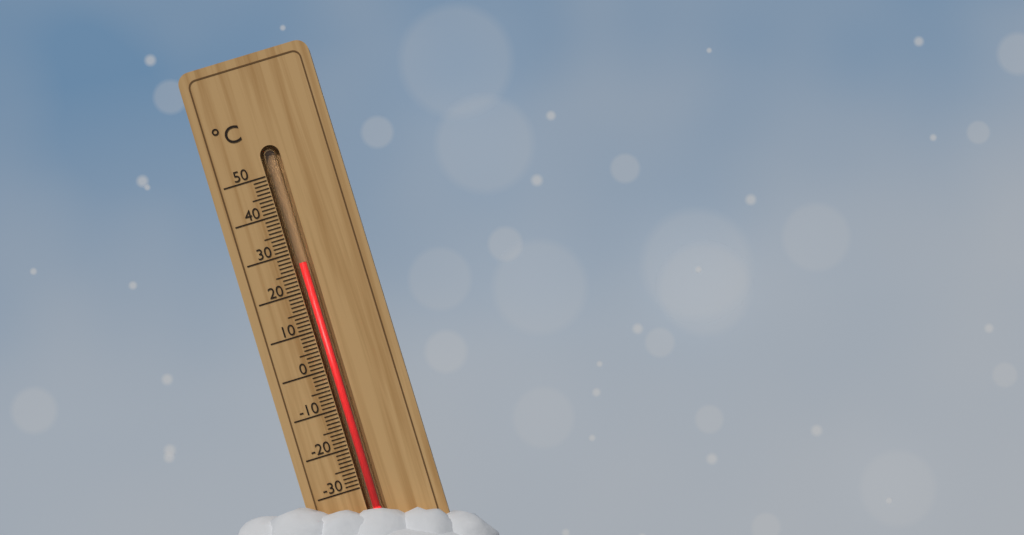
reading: 27 °C
